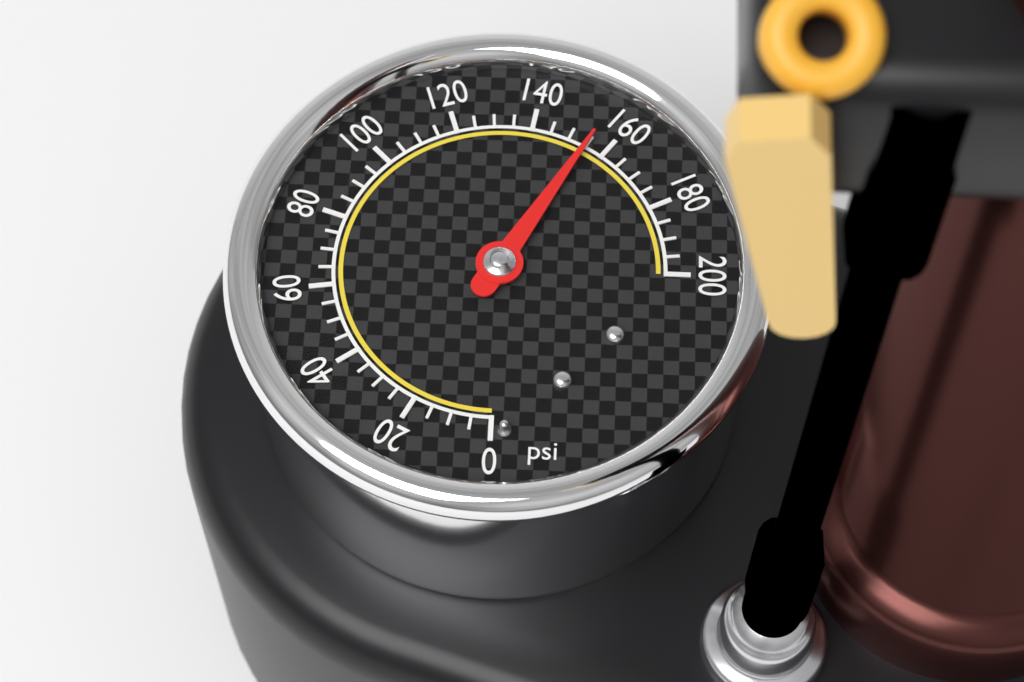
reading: 155 psi
